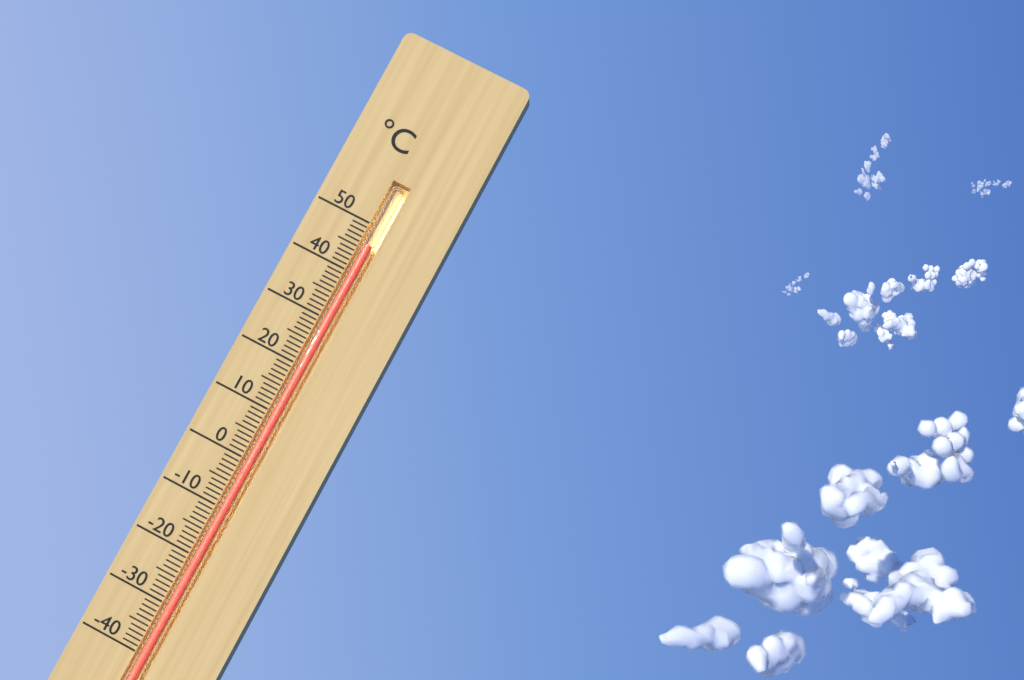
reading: 46 °C
